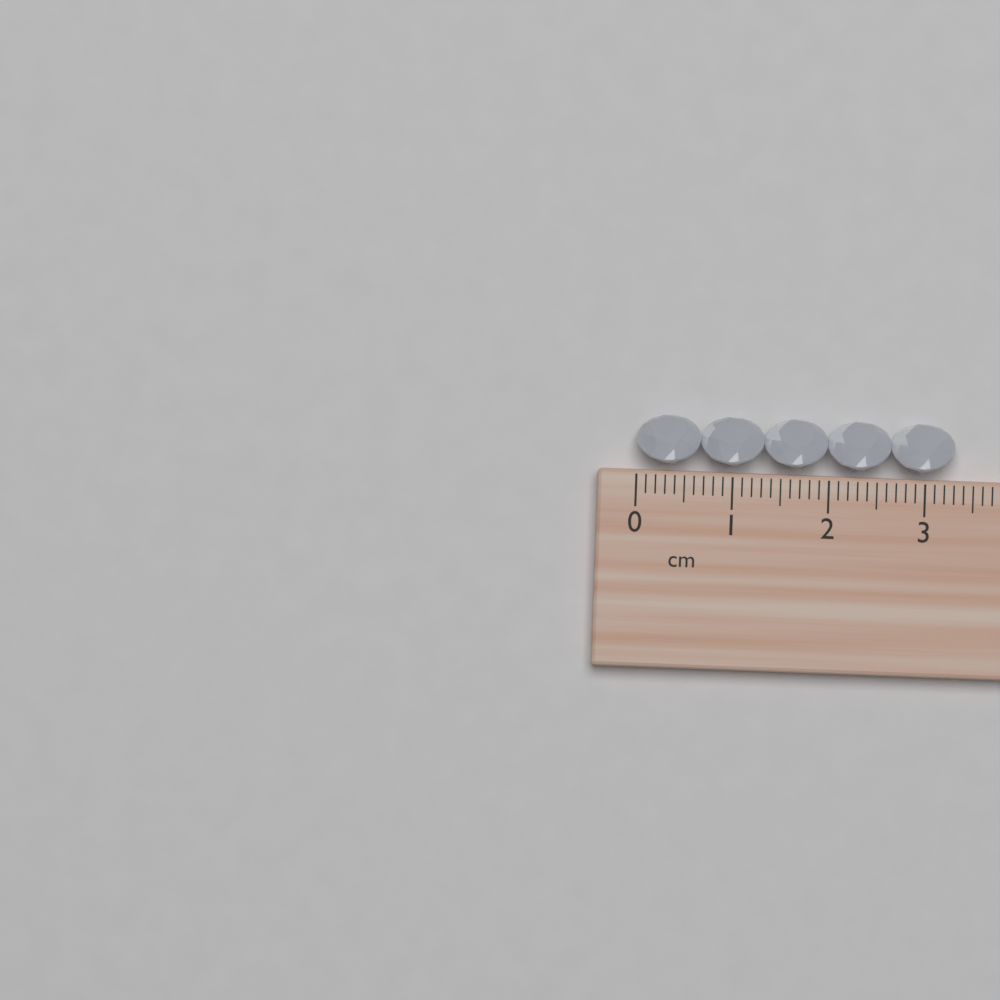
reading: 3.3 cm
